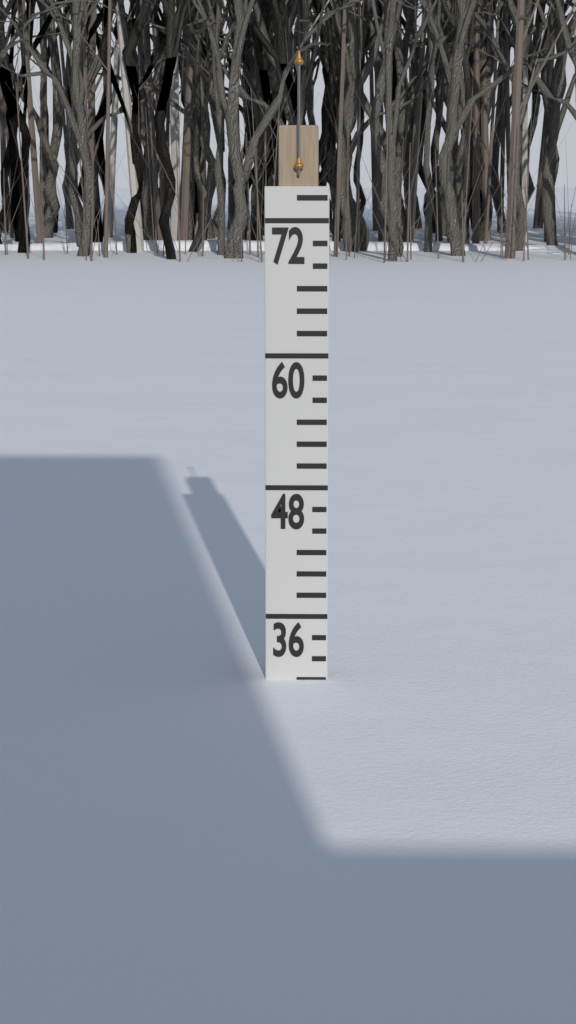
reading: 30 (no unit)
